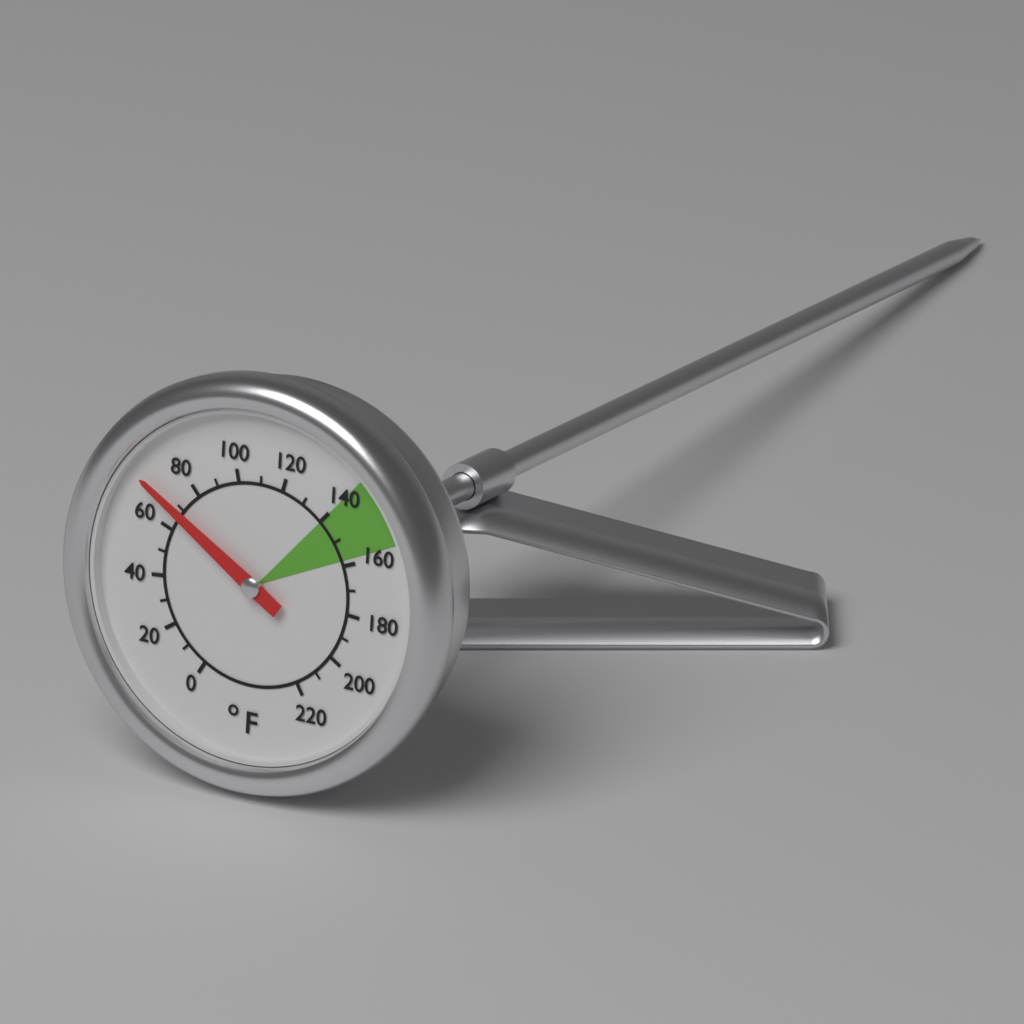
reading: 68 °F
